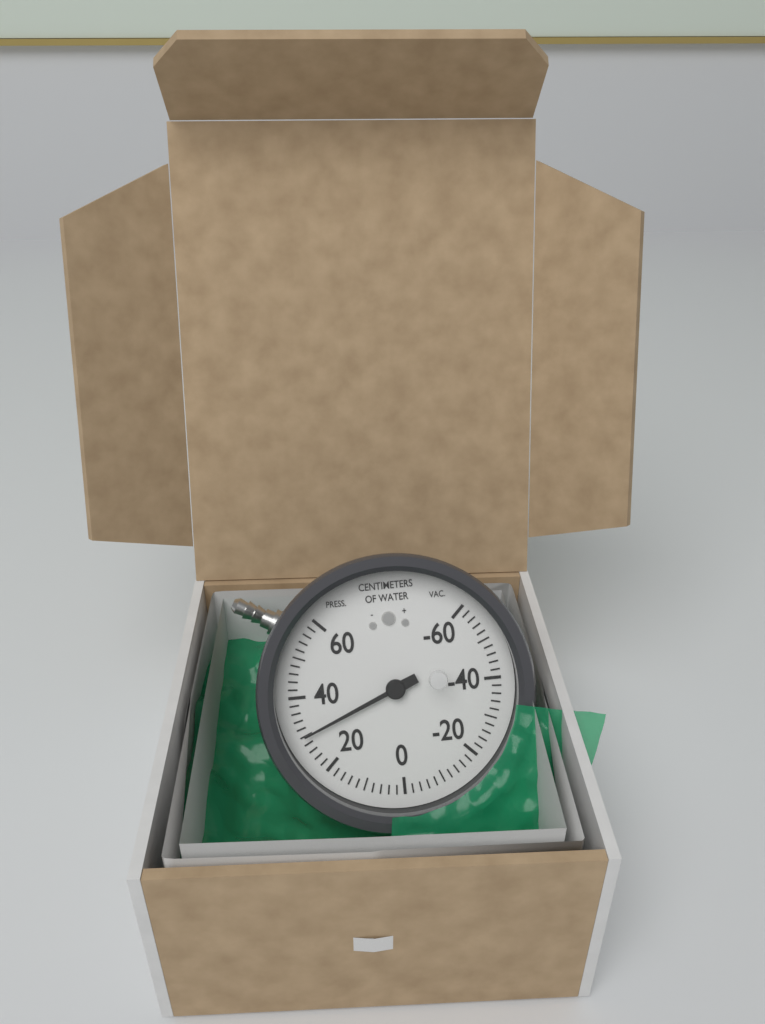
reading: 30 cmH2O
